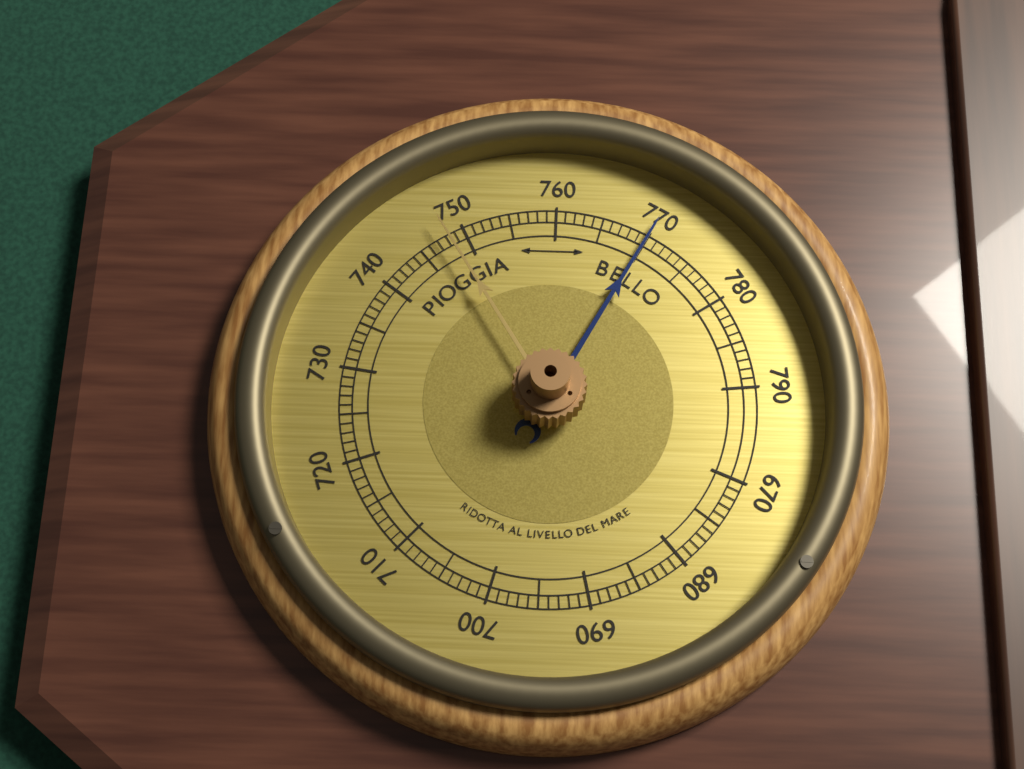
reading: 770 (no unit)
